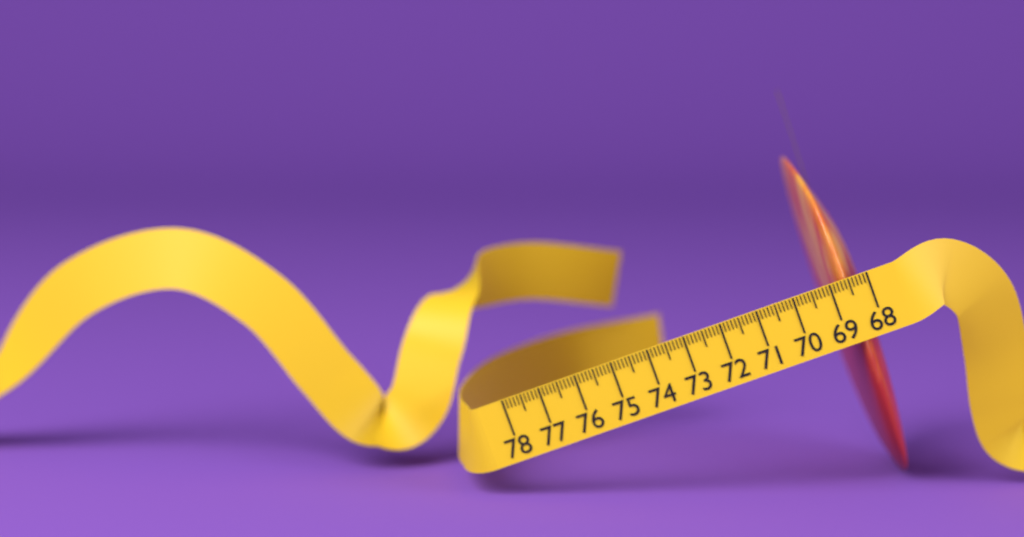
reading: 69.1 cm
